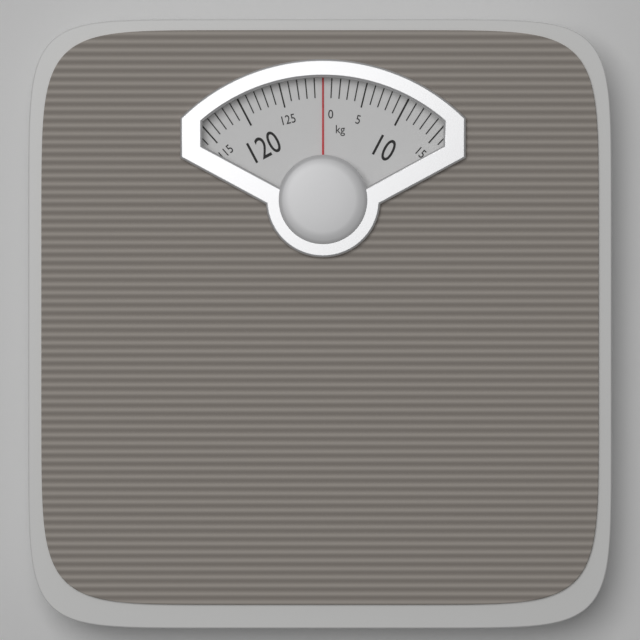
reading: 0 kg
